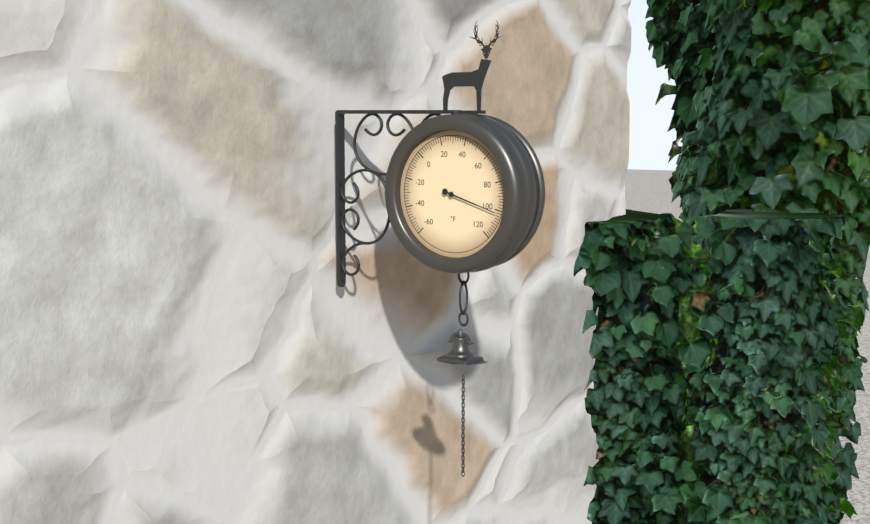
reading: 102 °F
